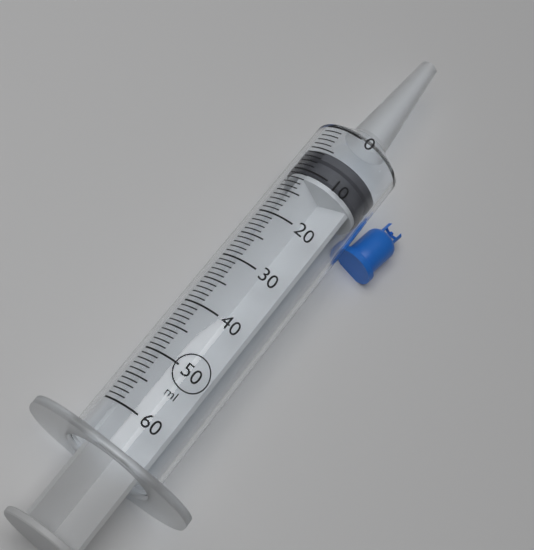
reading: 5 ml
